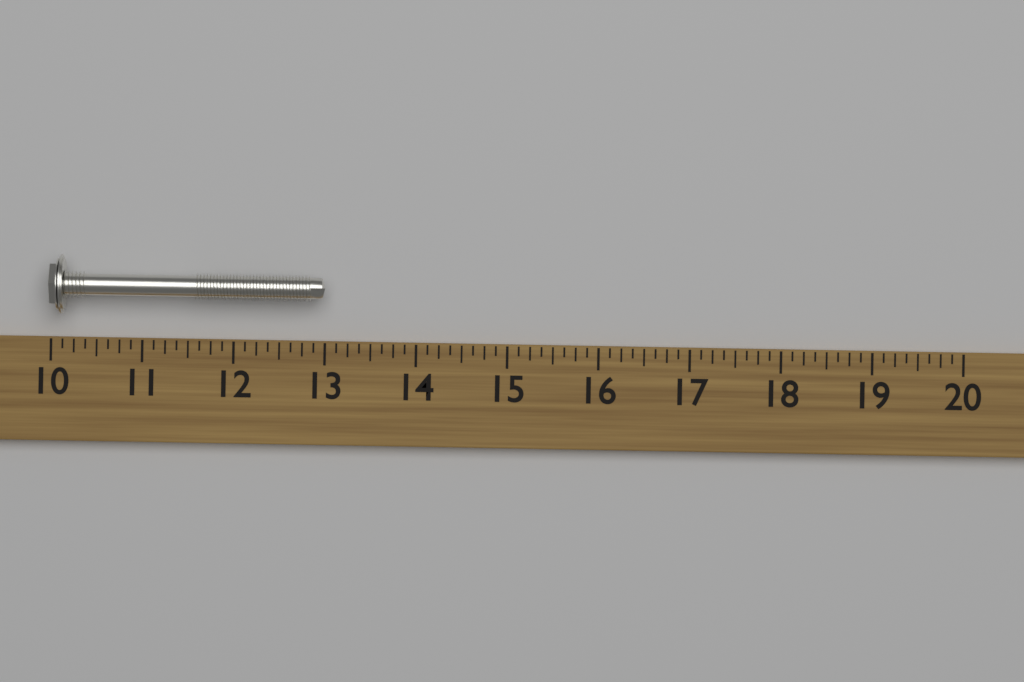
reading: 13.000 (no unit)
